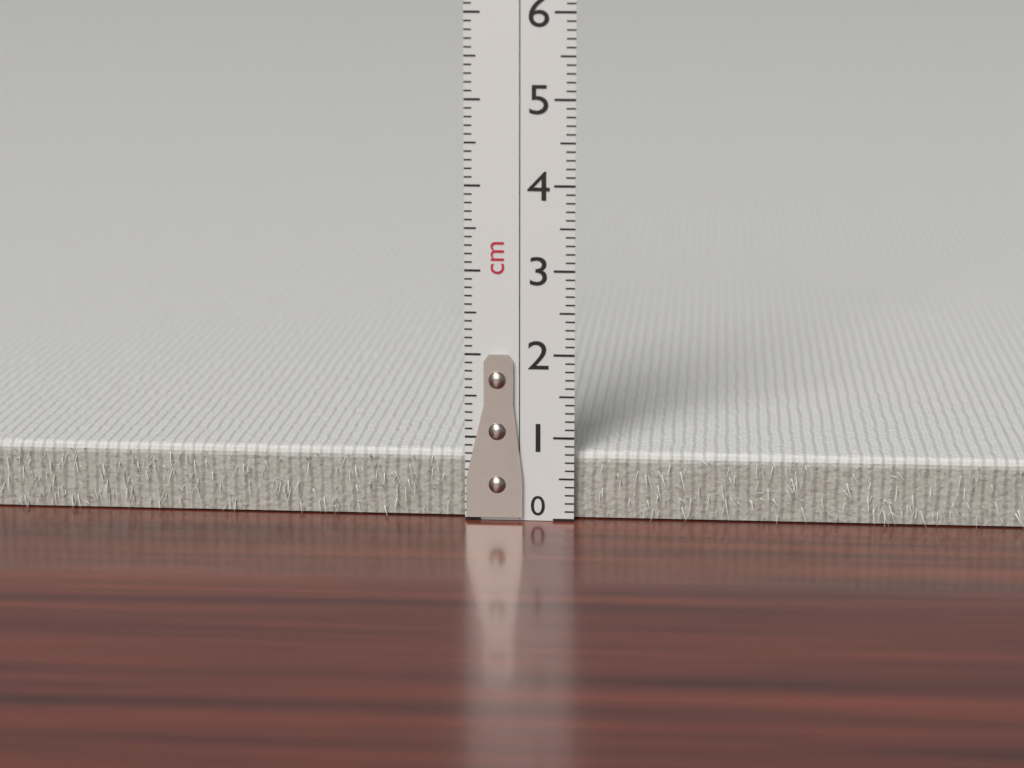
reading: 0.8 cm
